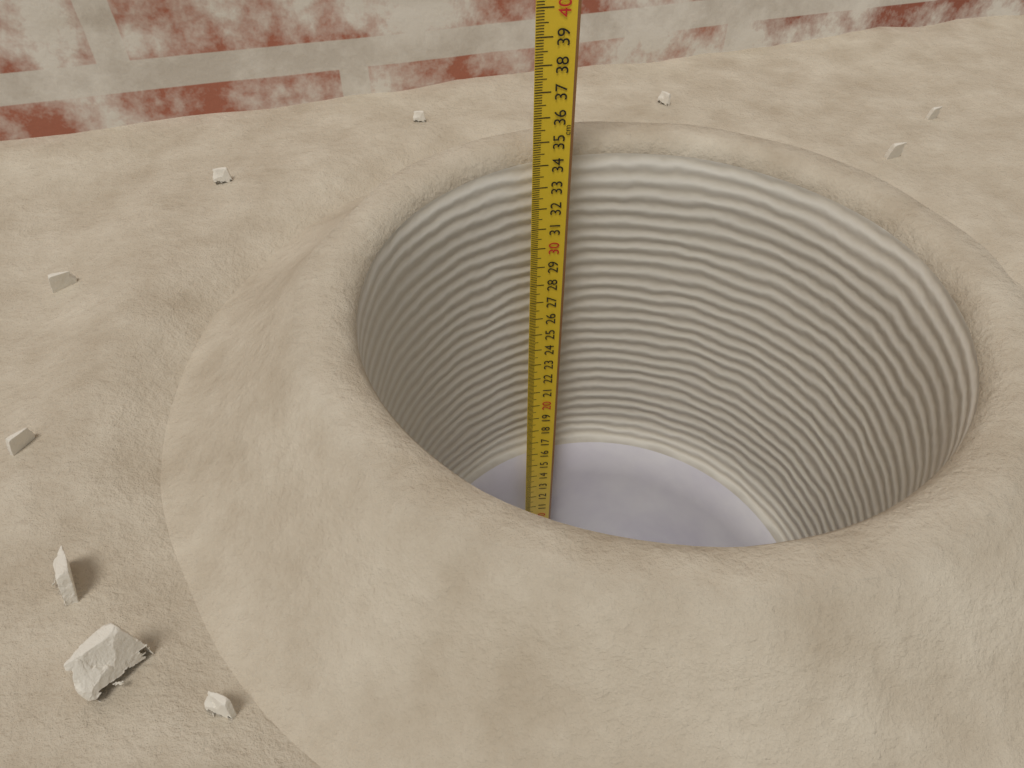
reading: 34.3 cm
